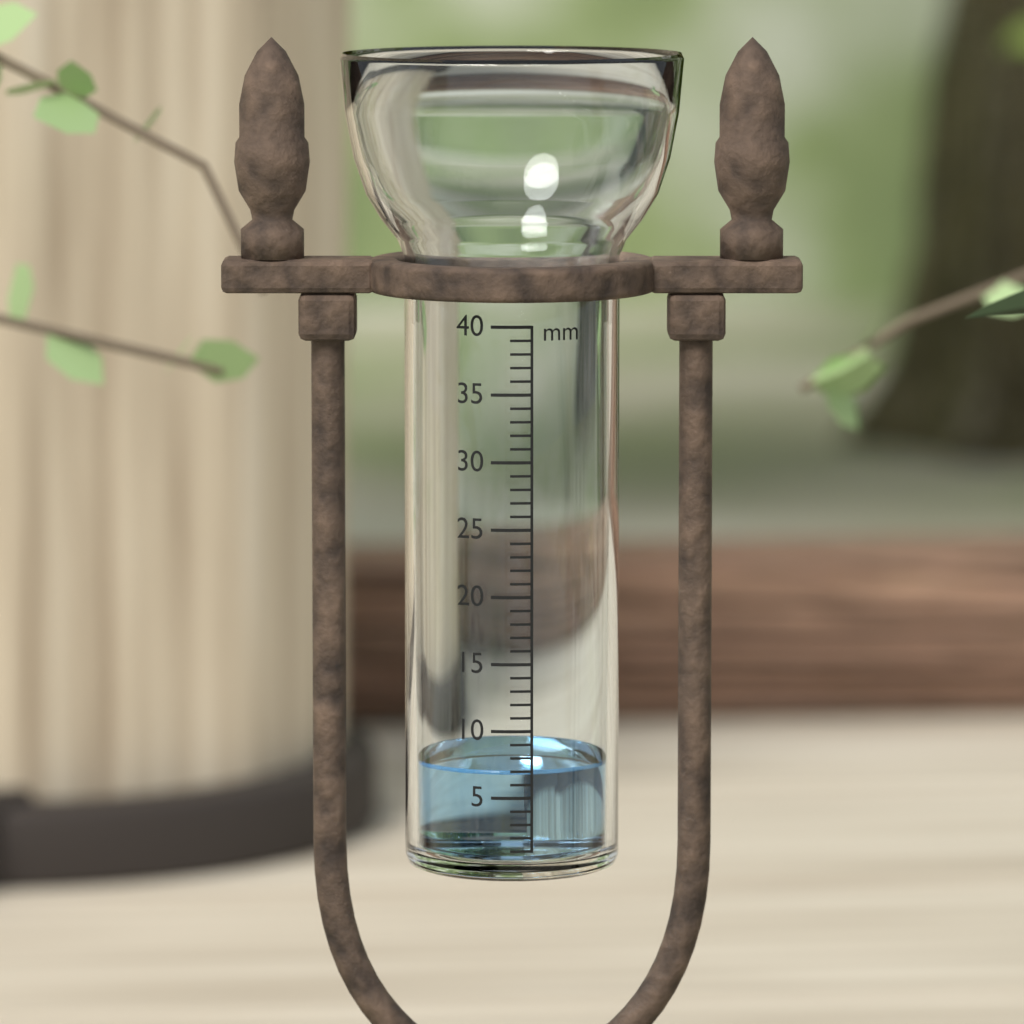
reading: 7 mm
